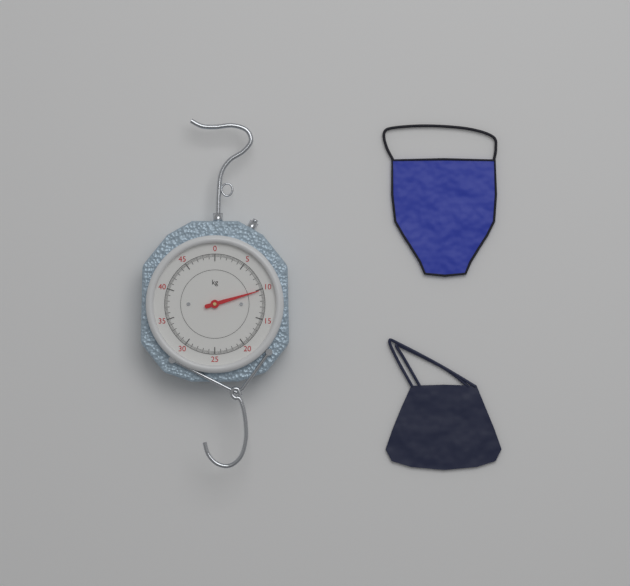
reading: 10.2 kg
